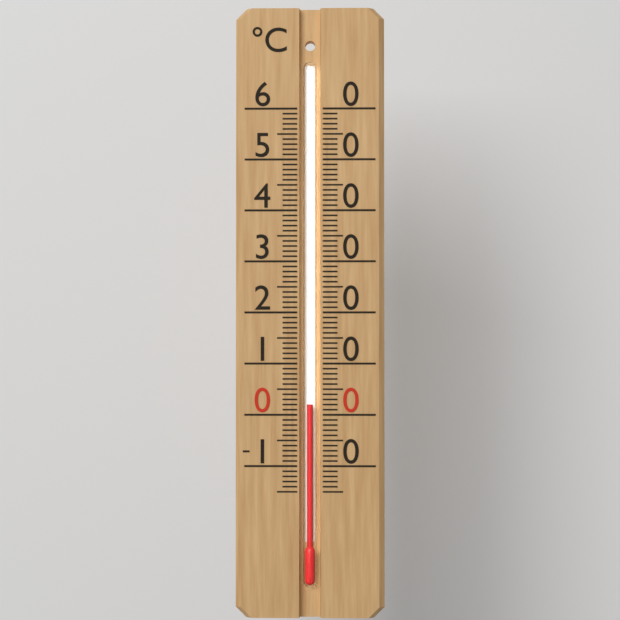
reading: 2 °C
